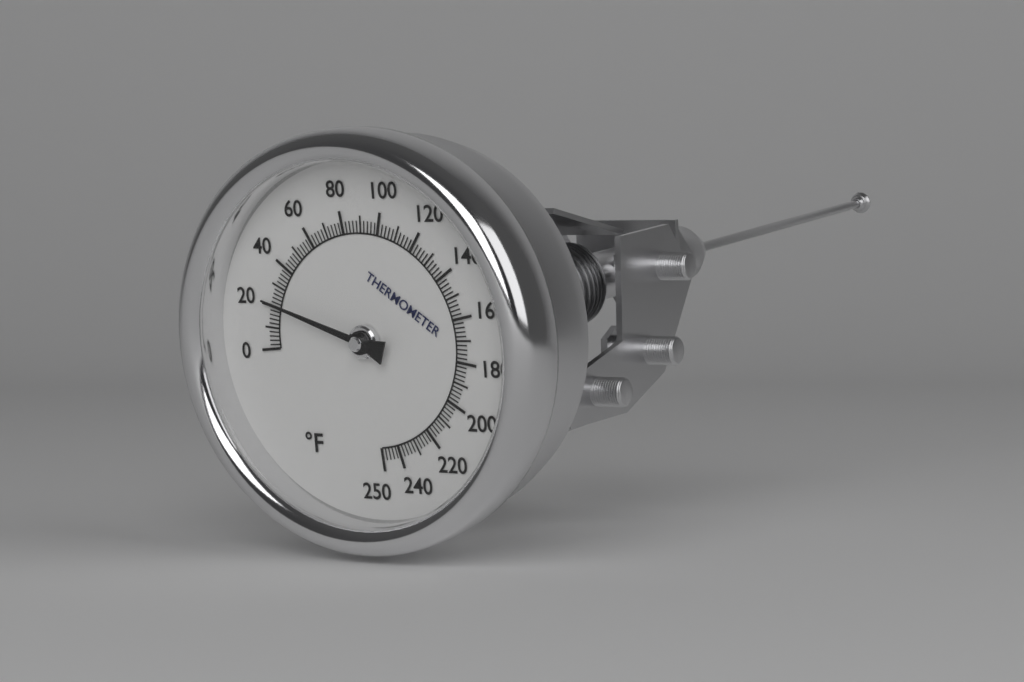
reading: 22 °F
